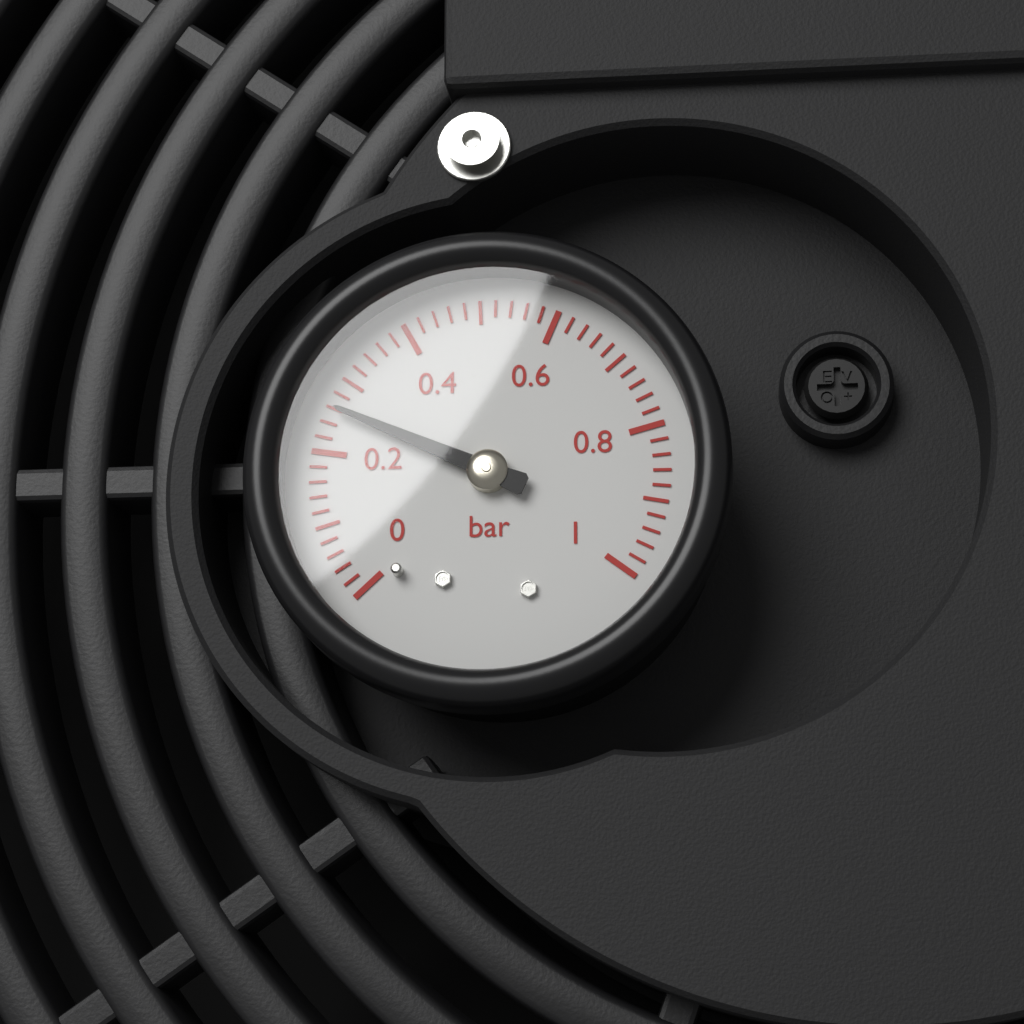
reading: 0.26 bar
